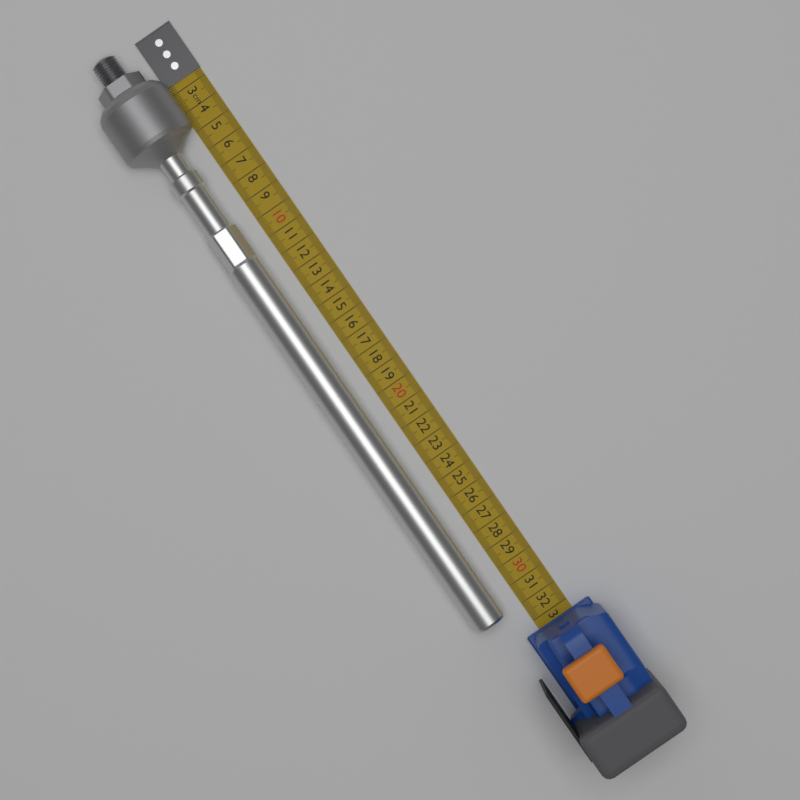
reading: 31.9 cm
